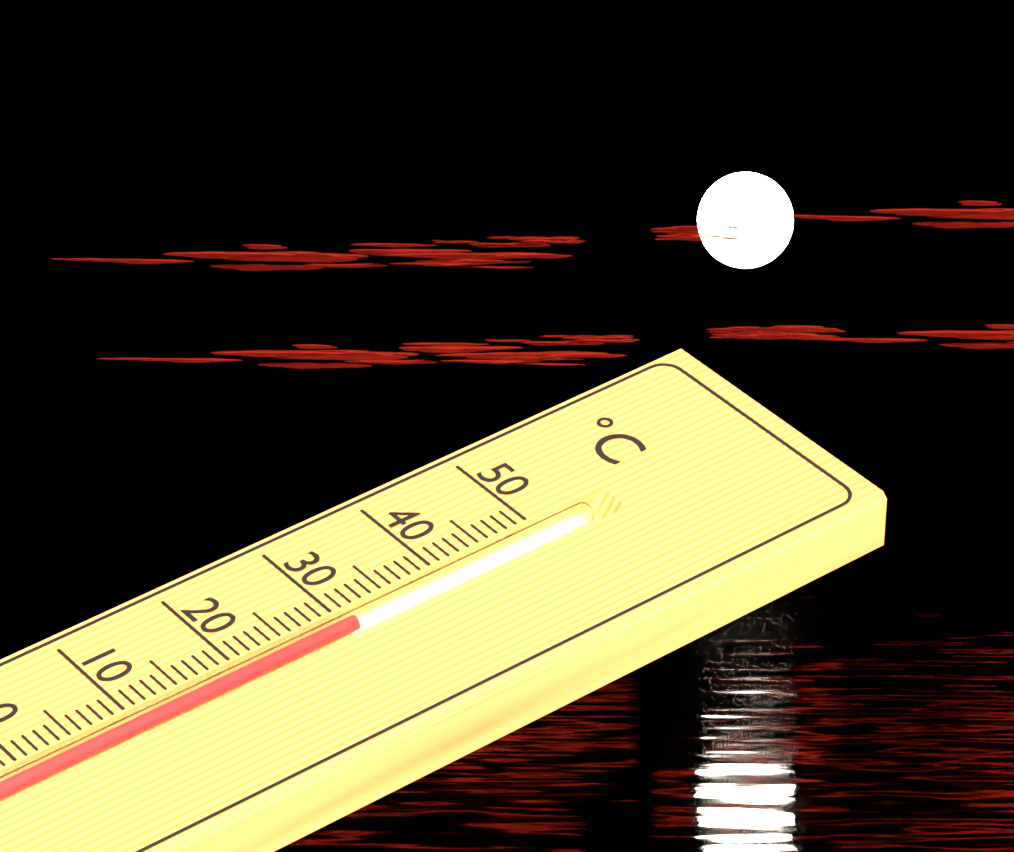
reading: 31 °C
